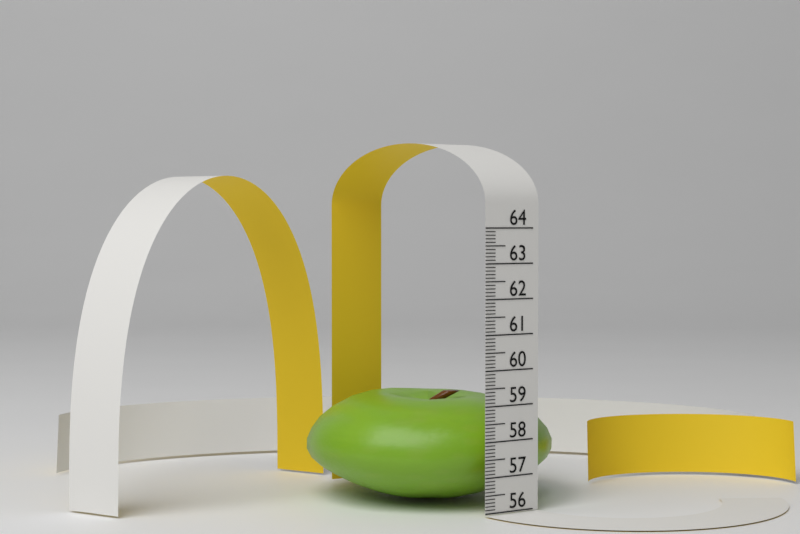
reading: 59.1 (no unit)
